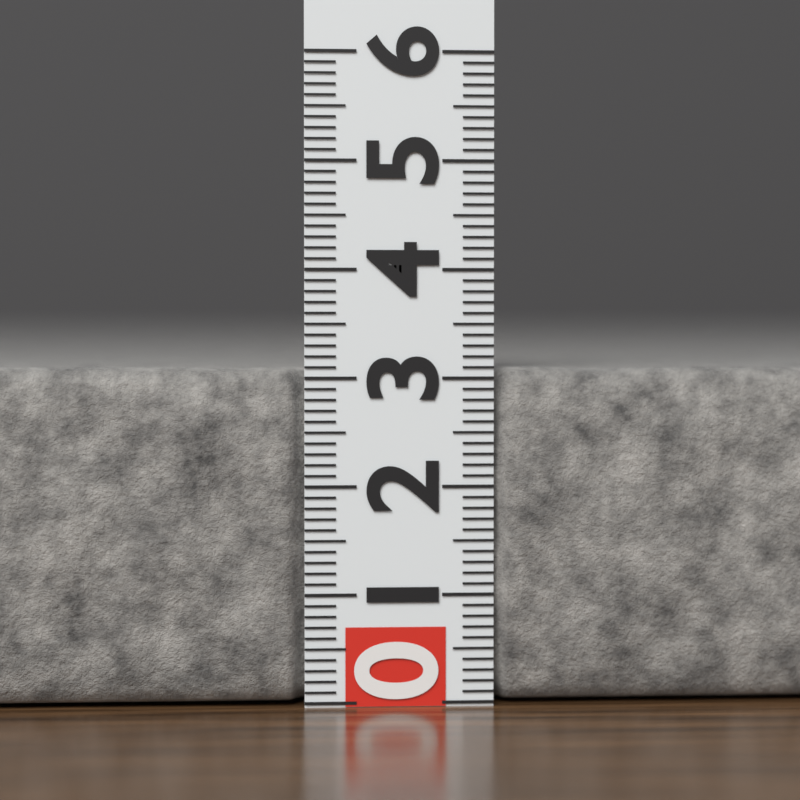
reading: 3.1 (no unit)
